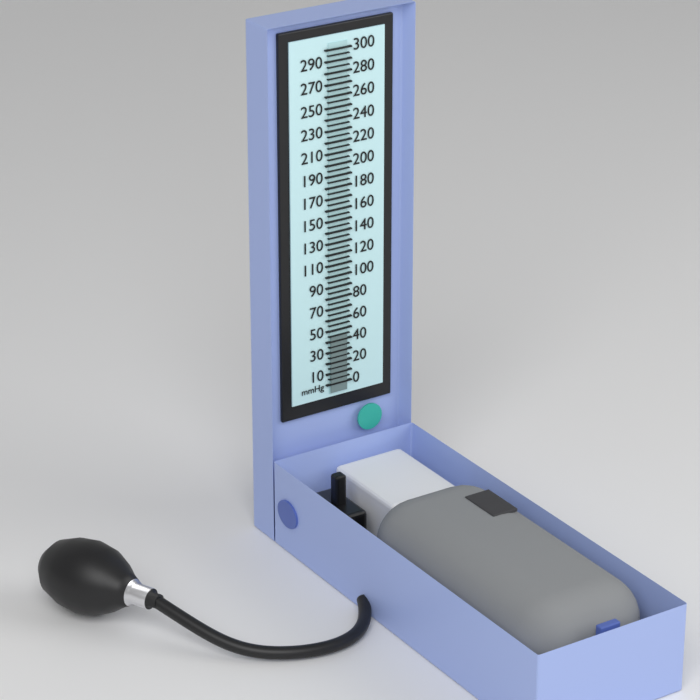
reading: 45 mmHg
